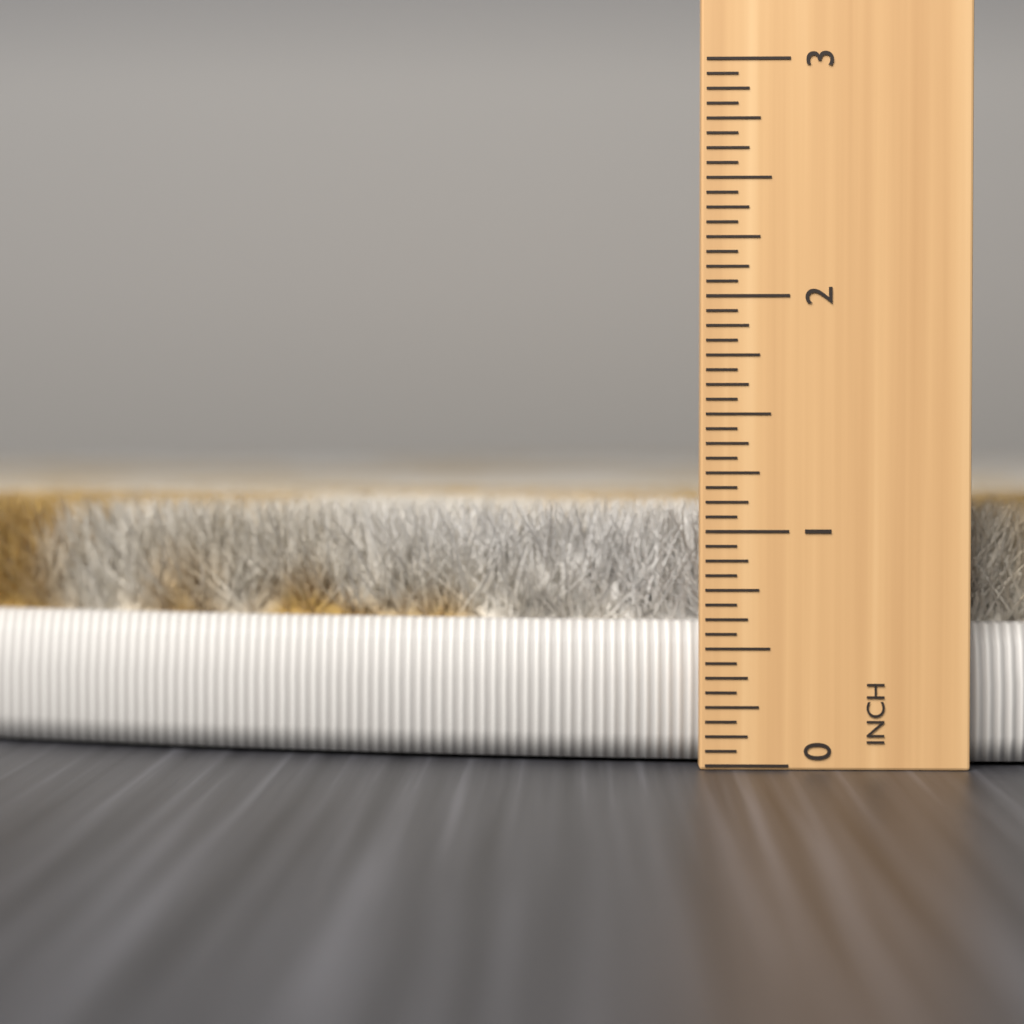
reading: 1.1250 in
